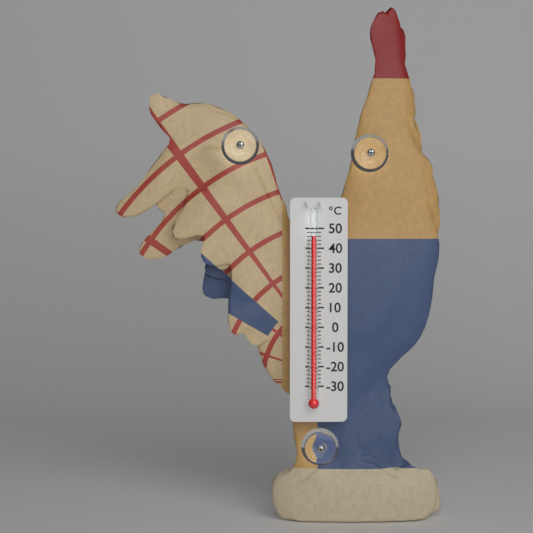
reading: 46 °C
